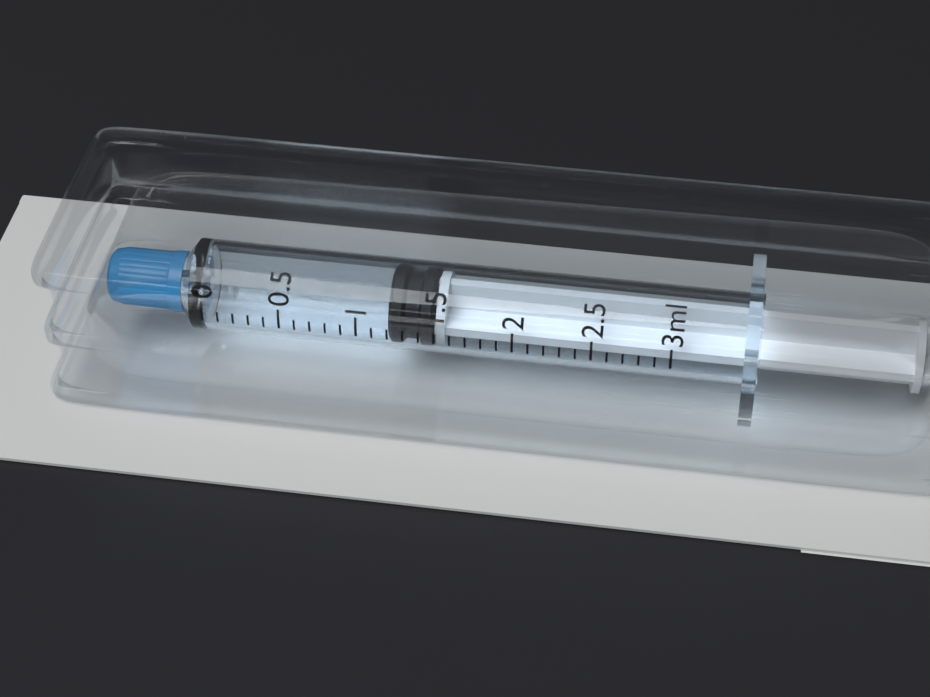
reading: 1.2 ml
